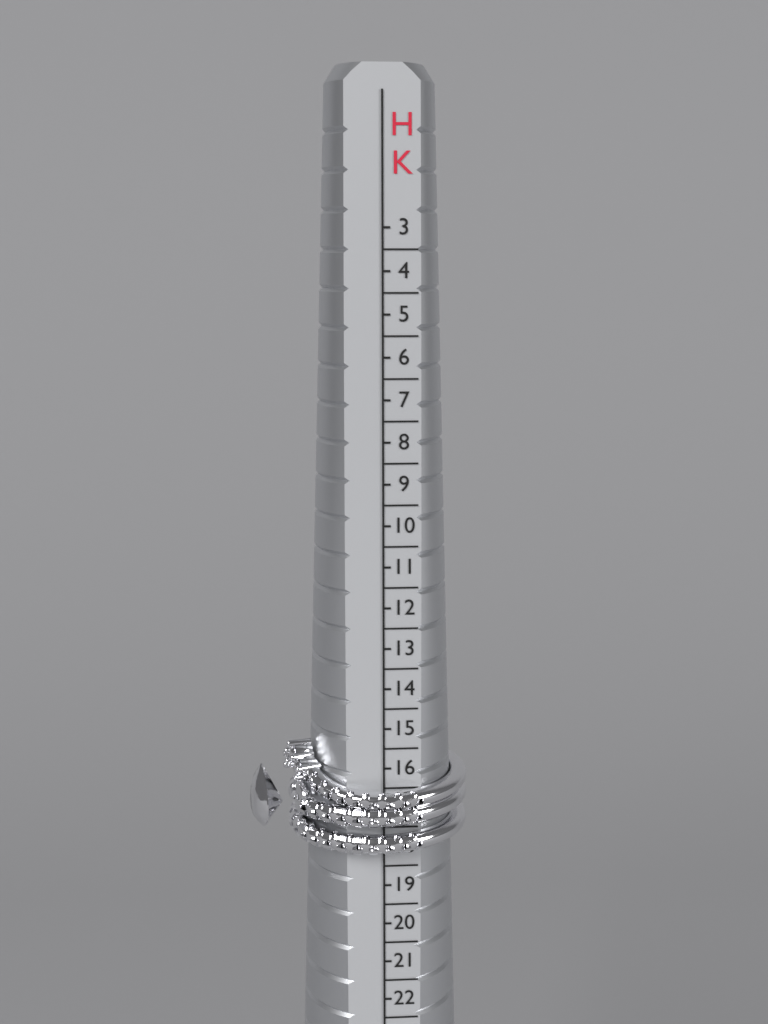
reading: 18.0 HK
